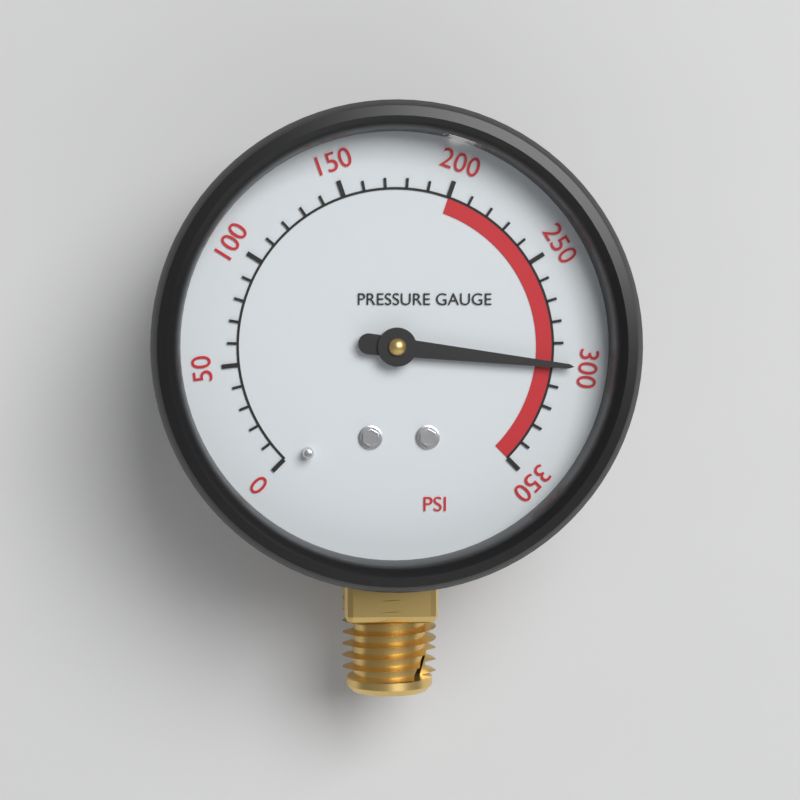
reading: 300 psi
